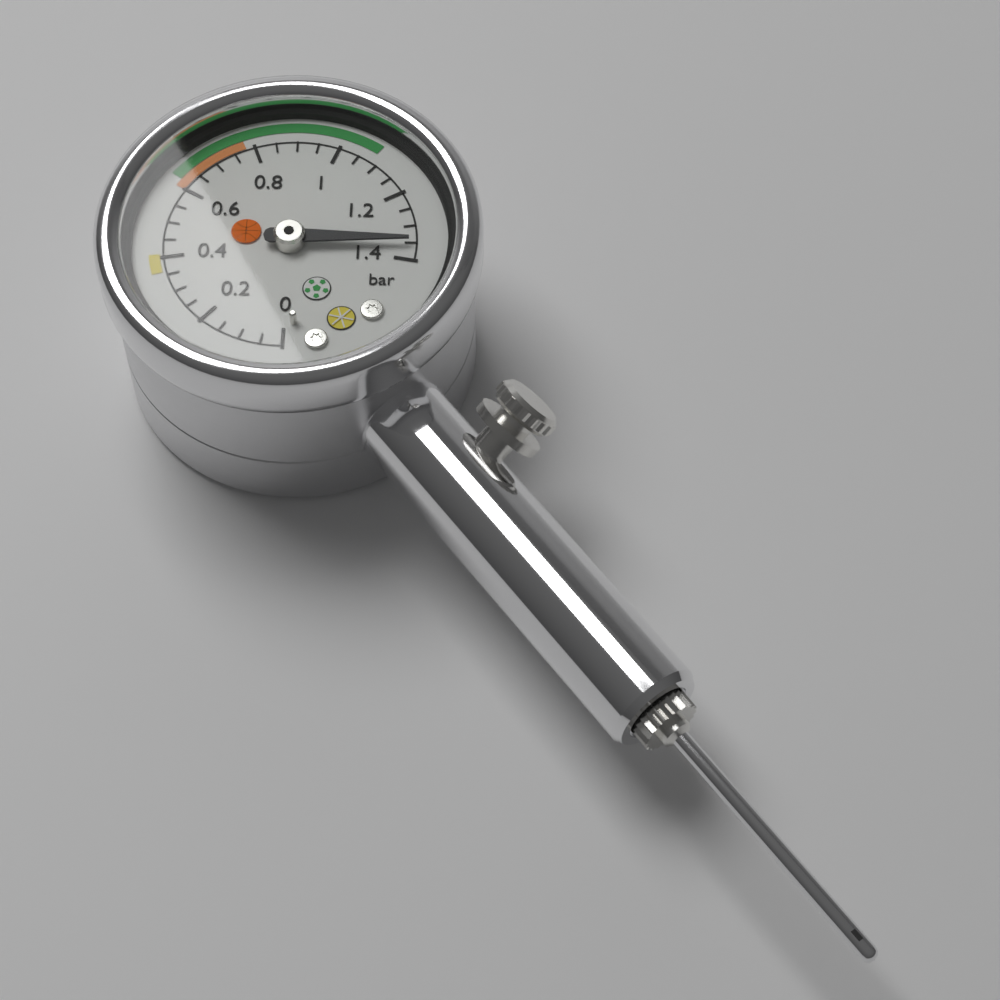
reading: 1.35 bar
